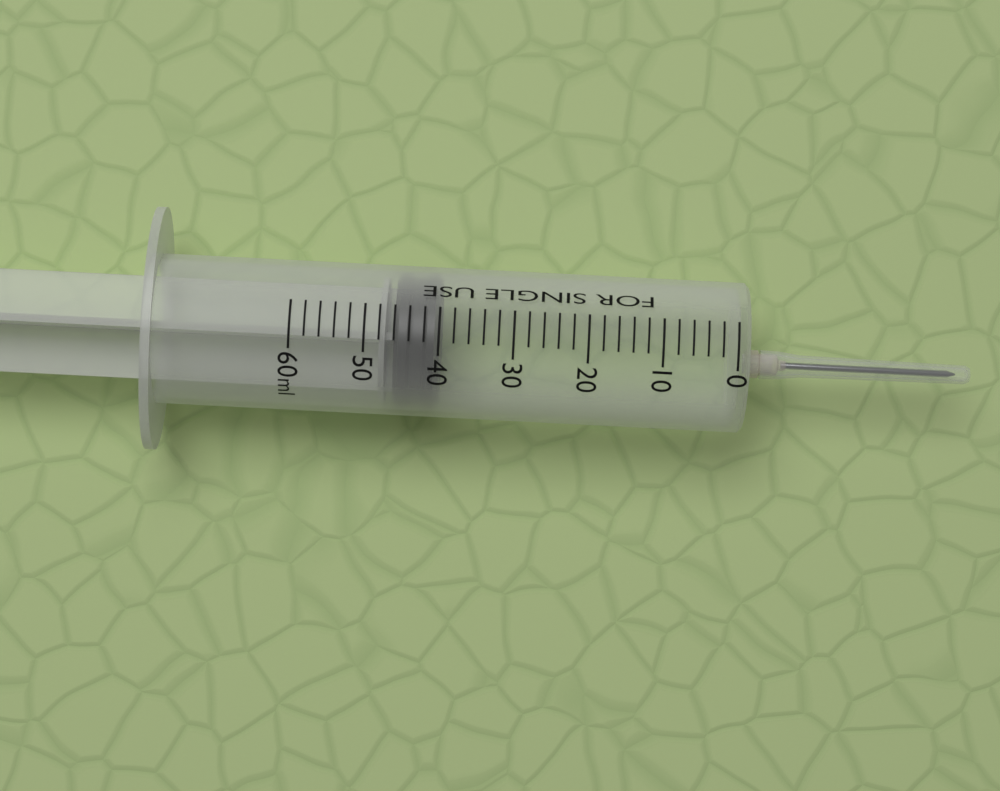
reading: 40 ml
